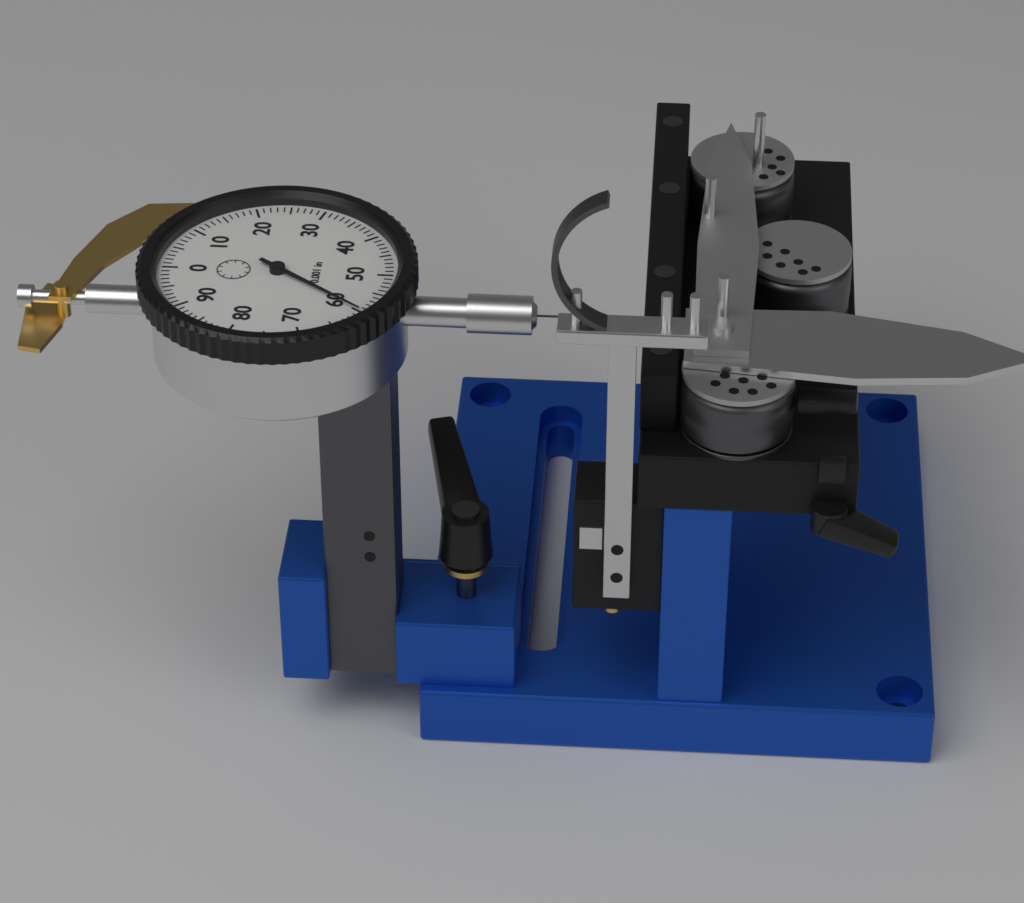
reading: 0.060 in
